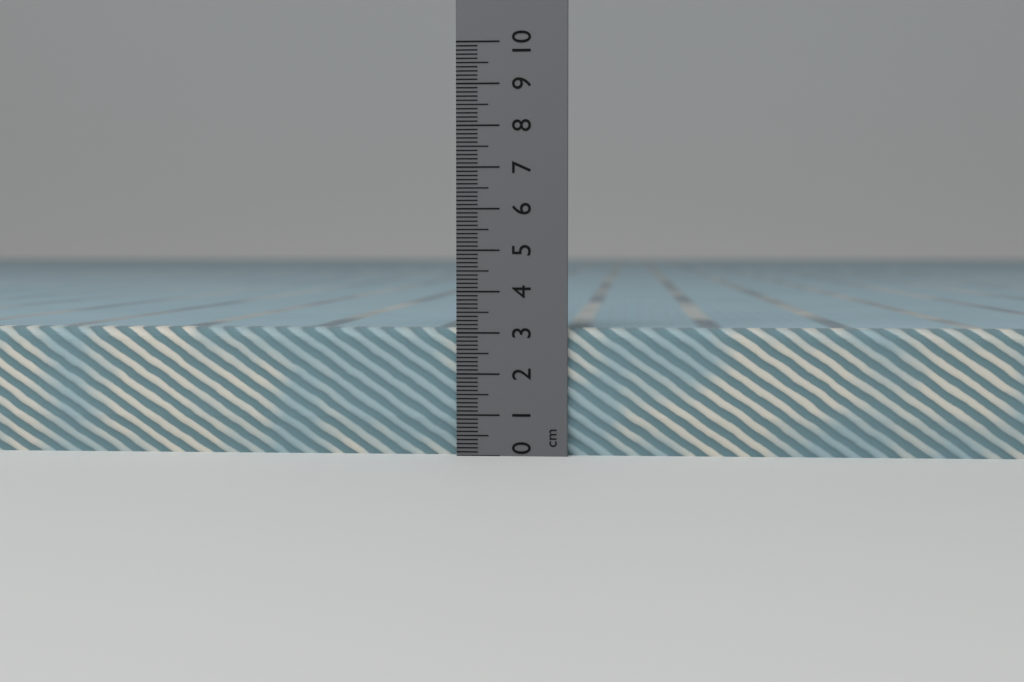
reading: 3.1 cm
